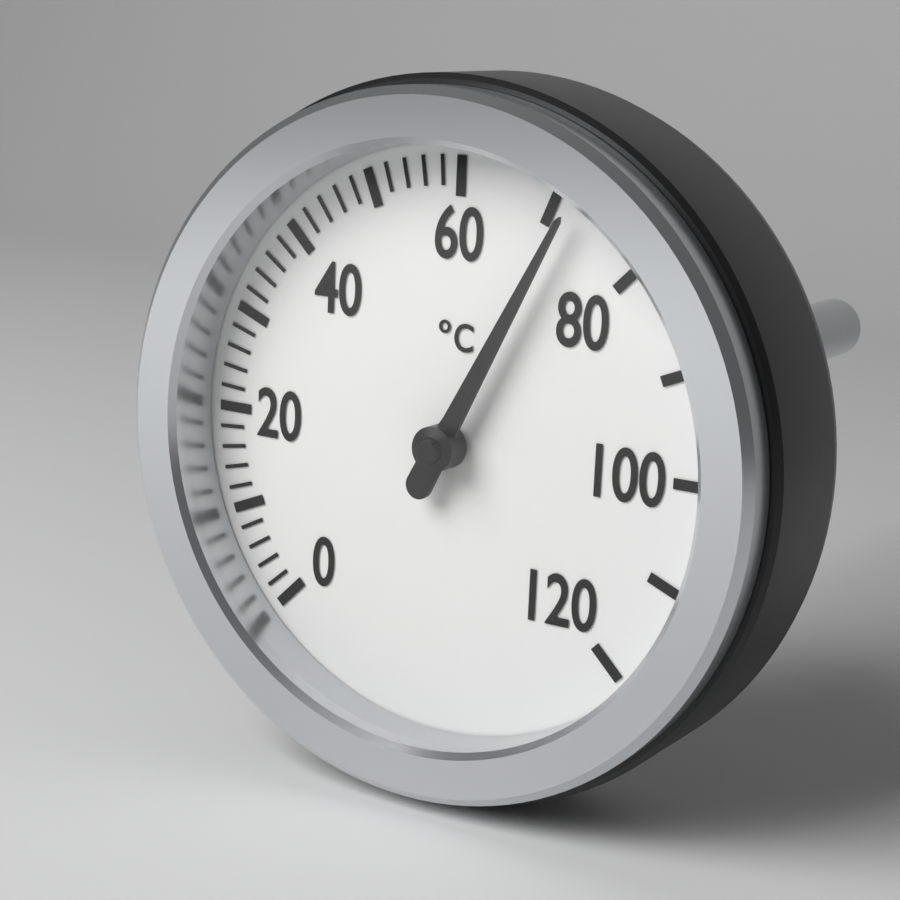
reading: 72 °C
